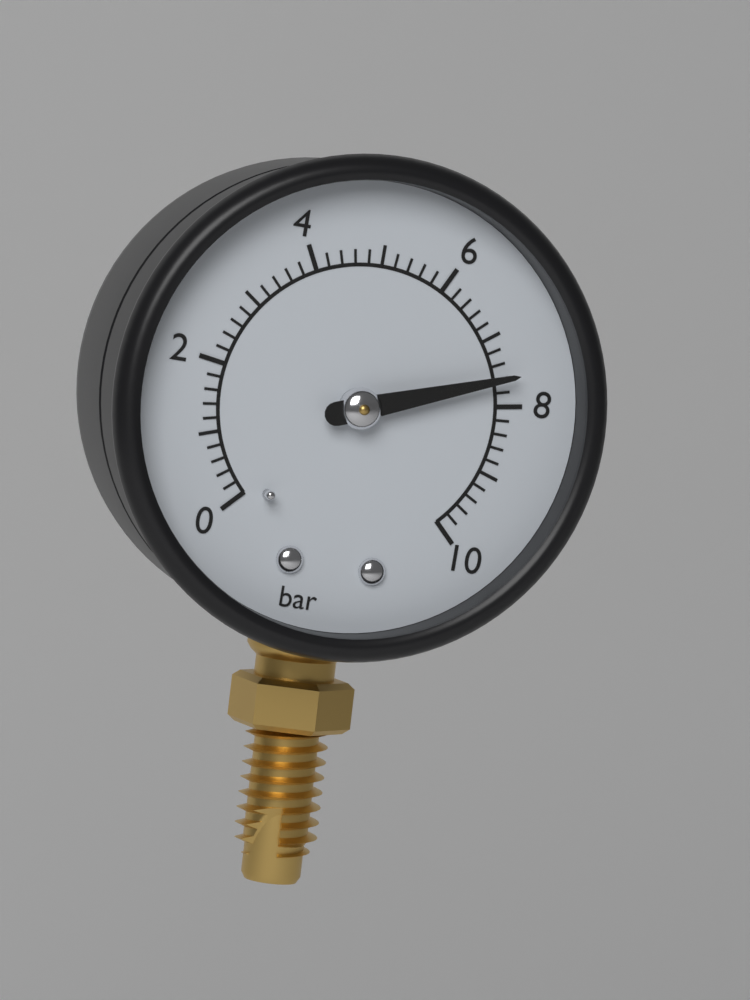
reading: 7.6 bar
